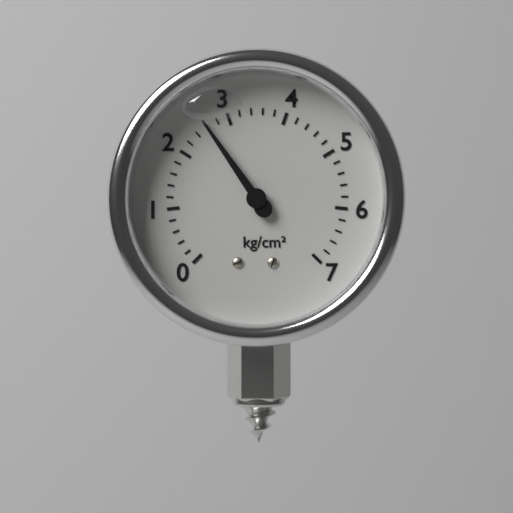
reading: 2.6 kg/cm²
